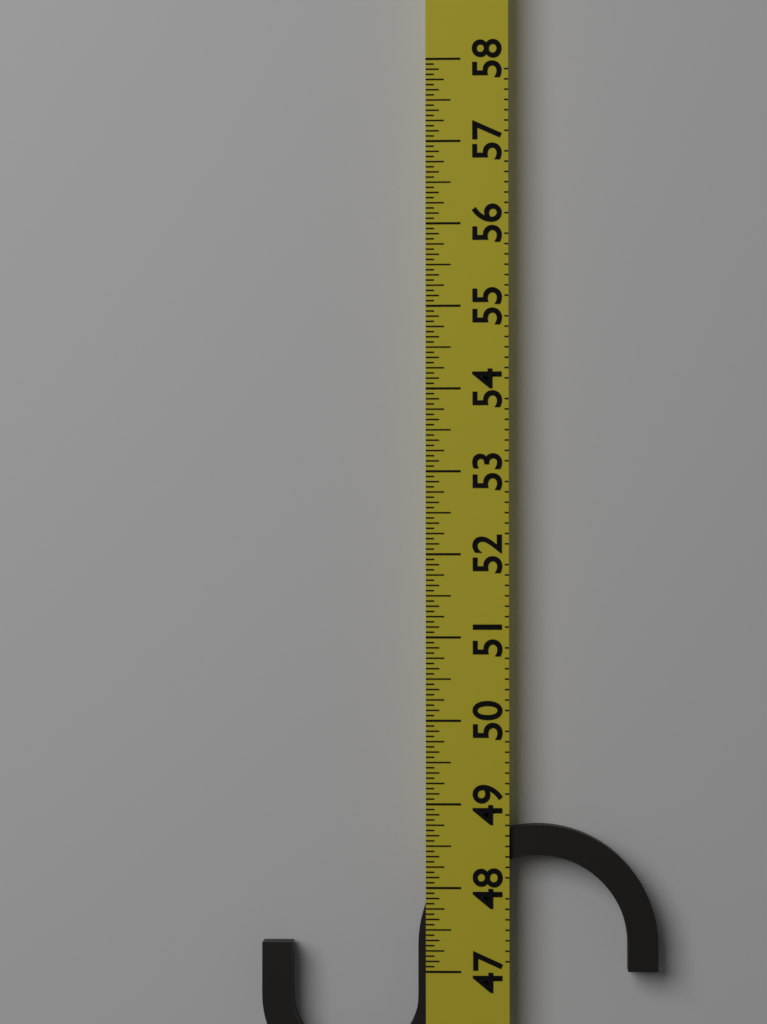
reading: 48.7500 (no unit)
